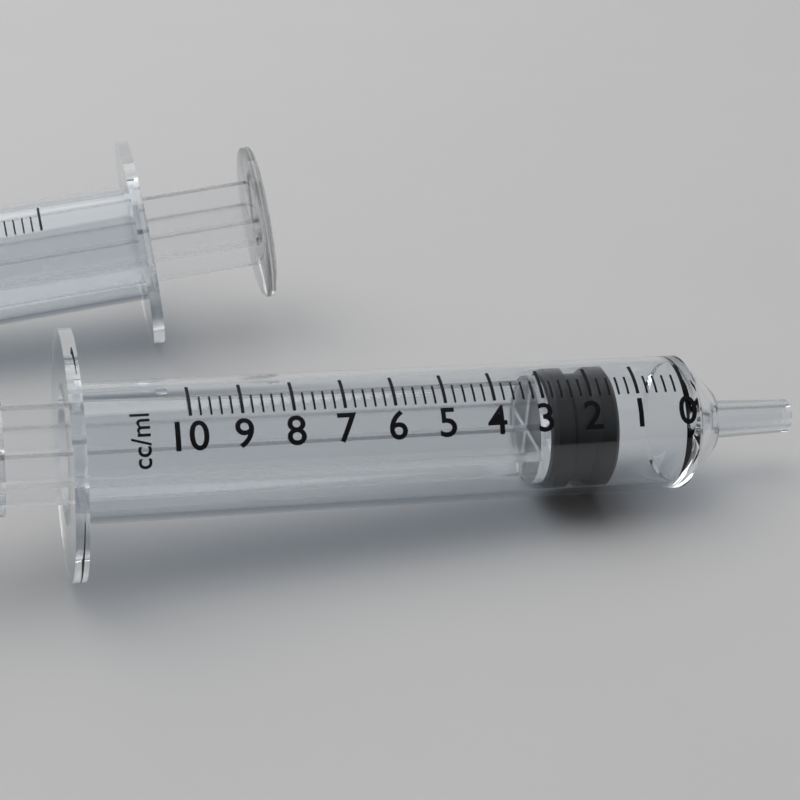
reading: 1.4 ml
